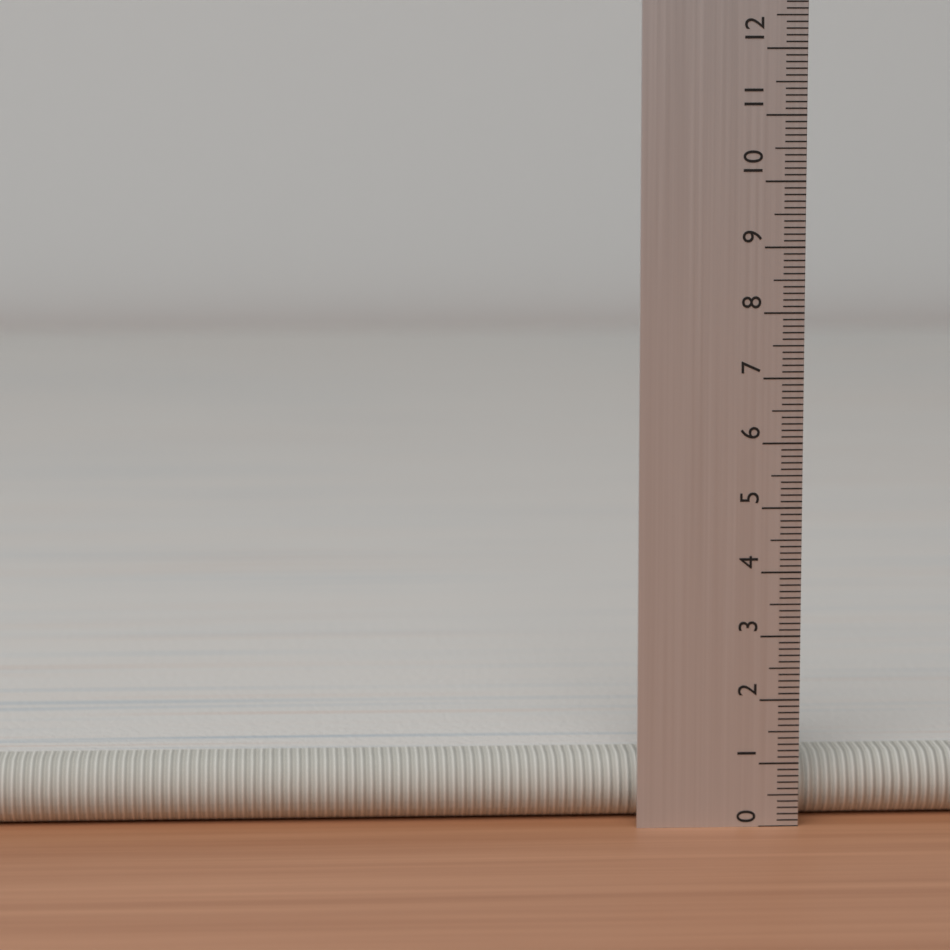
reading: 1.0 (no unit)
